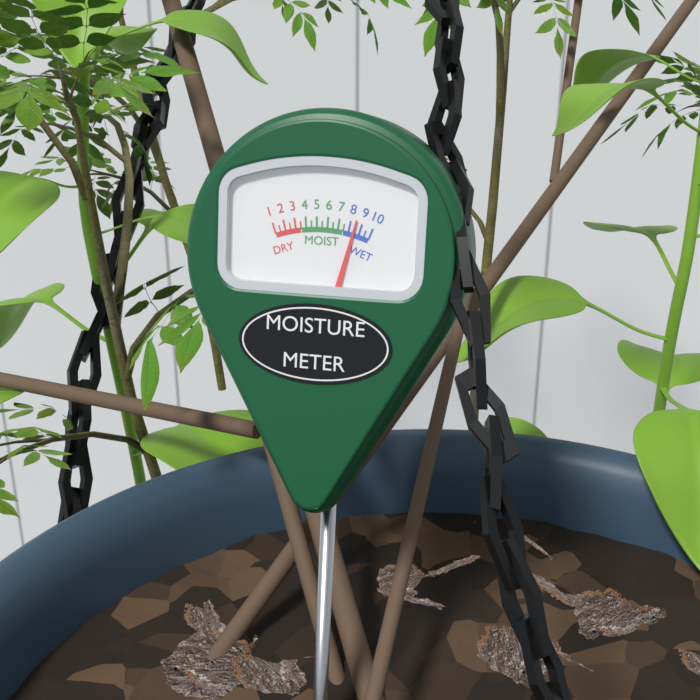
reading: 8.5 (no unit)
